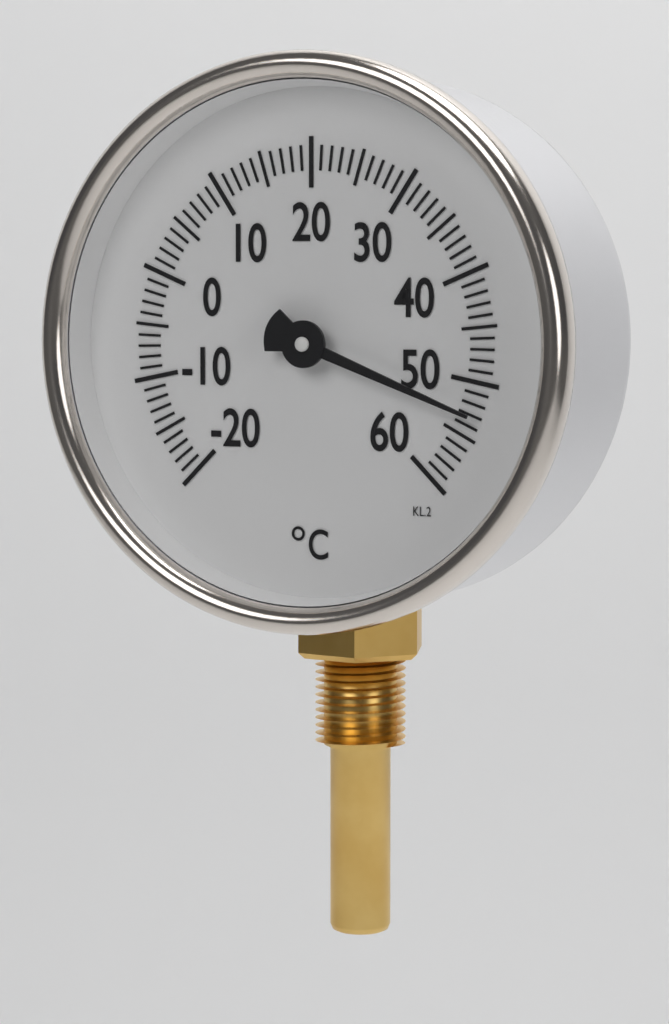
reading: 53 °C
